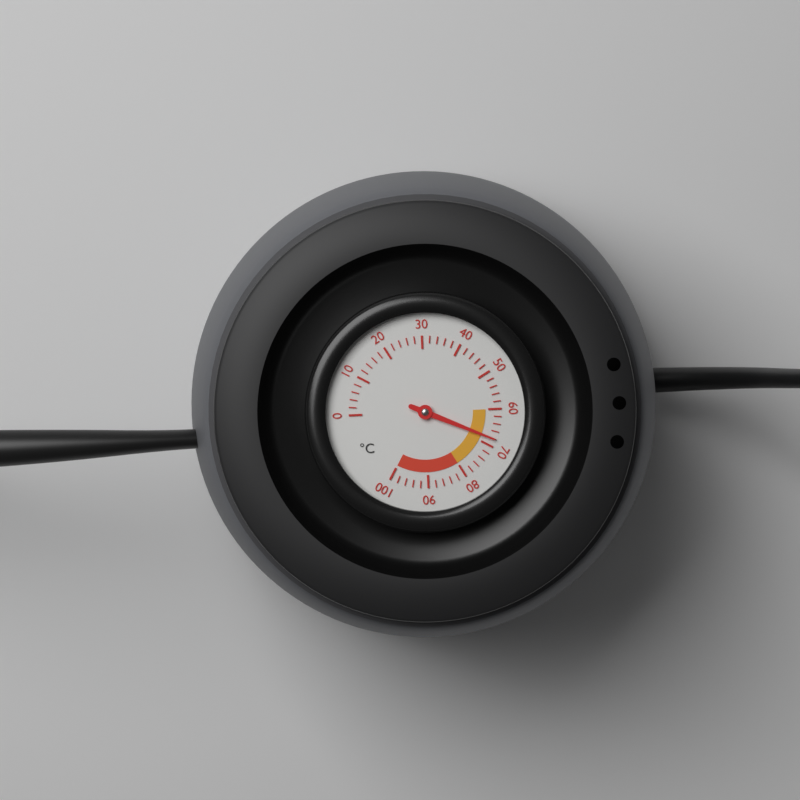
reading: 68 °C
